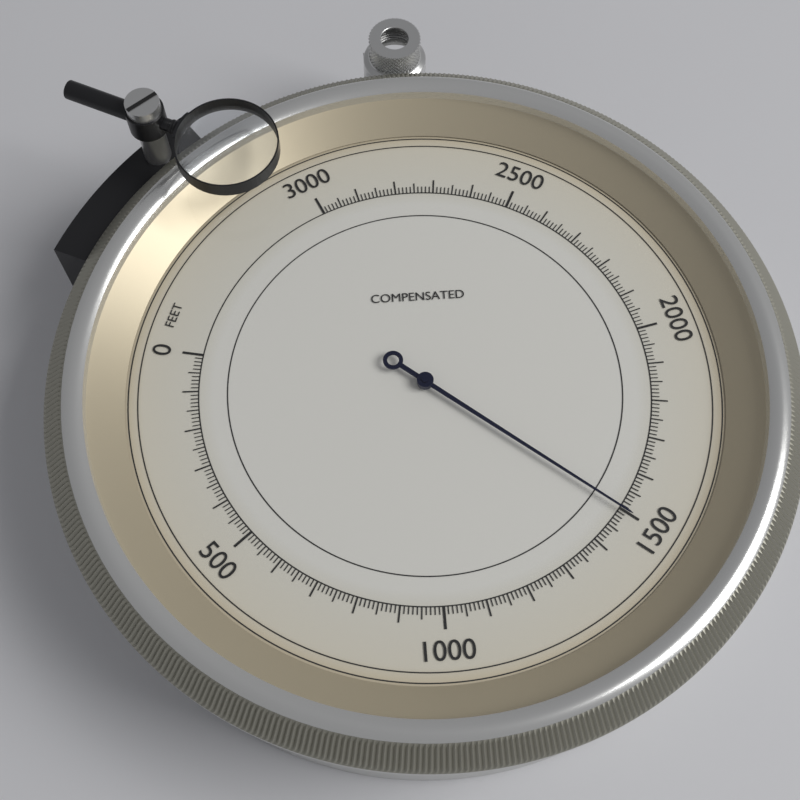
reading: 1500 feet
